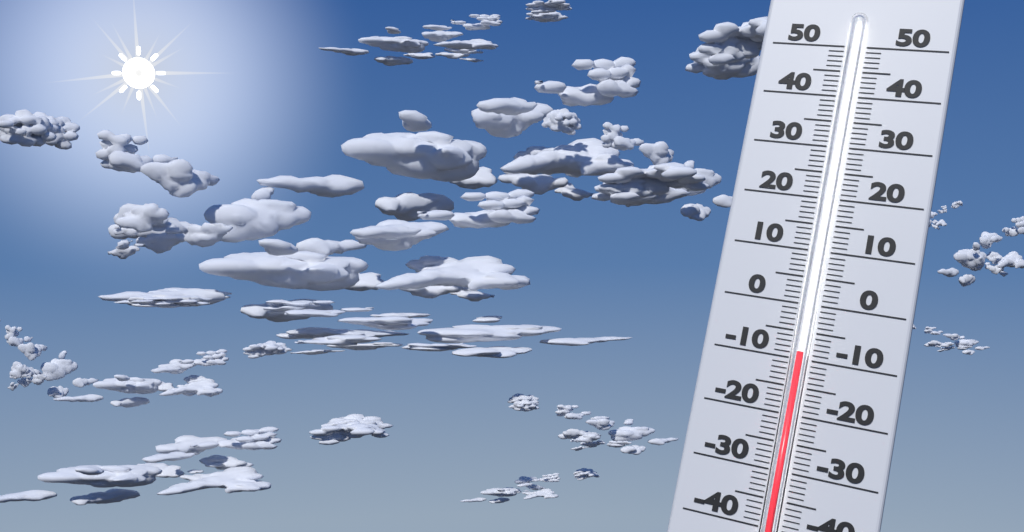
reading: -9 (no unit)
